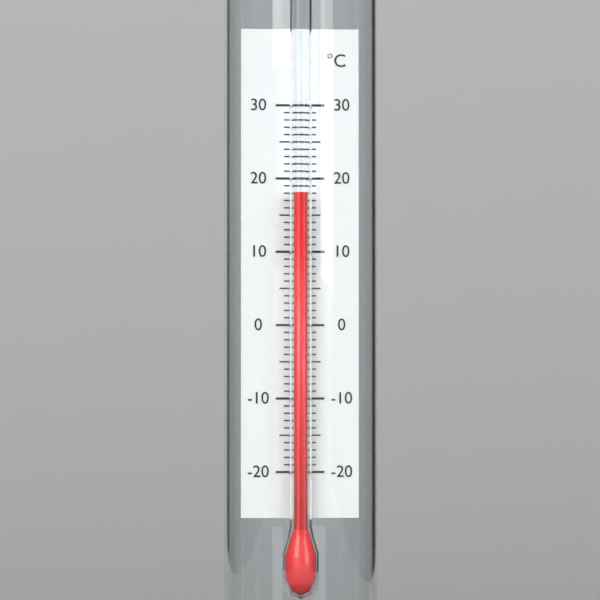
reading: 18 °C
